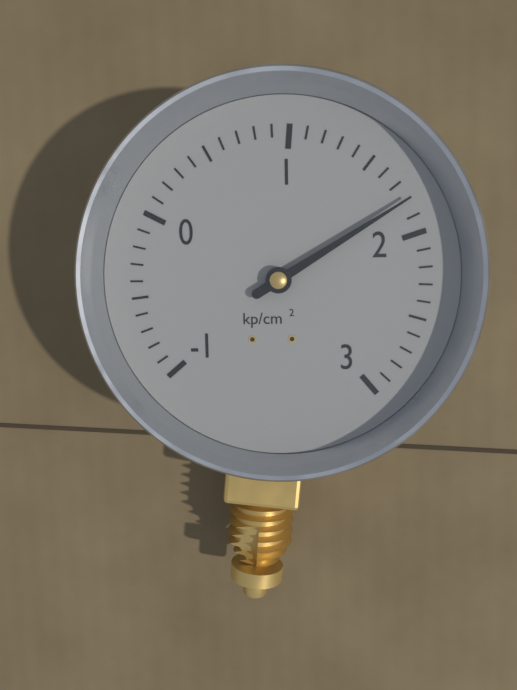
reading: 1.8 kp/cm²
